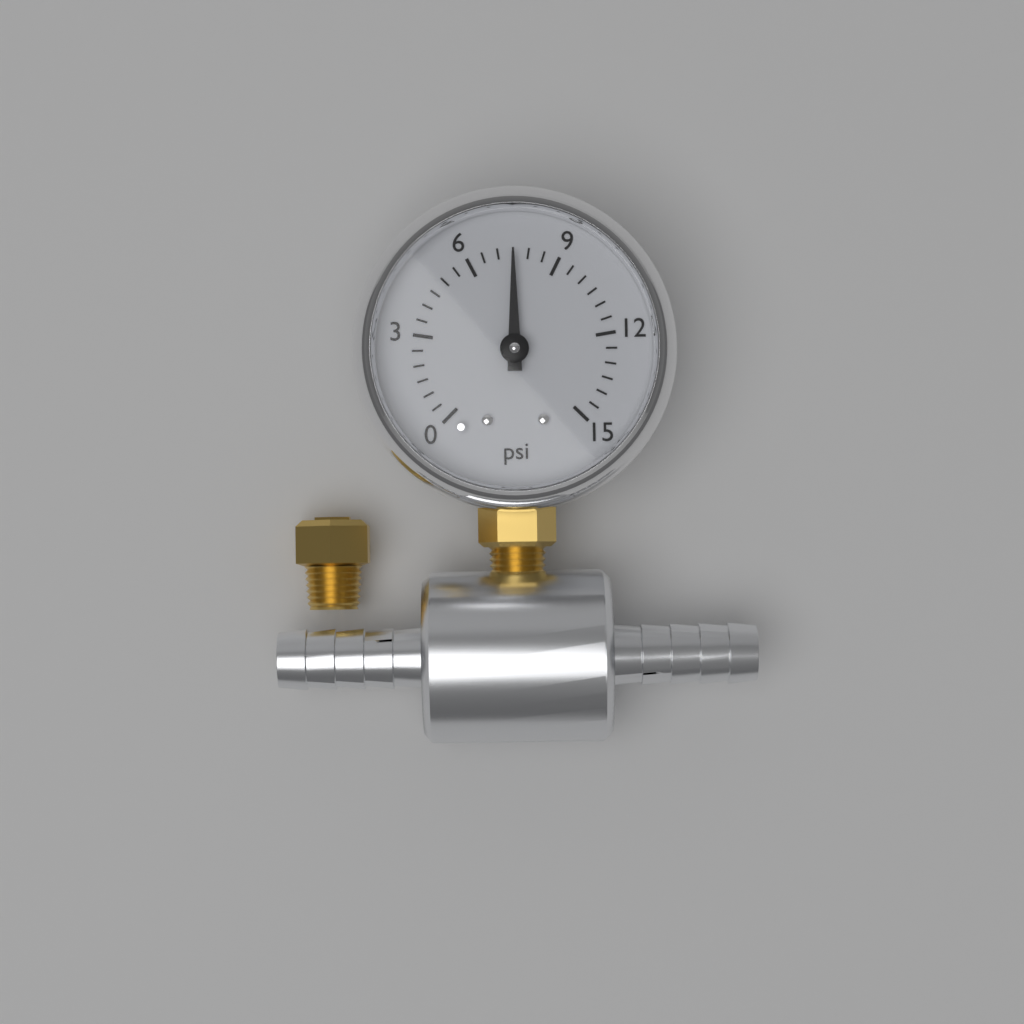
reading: 7.5 psi
